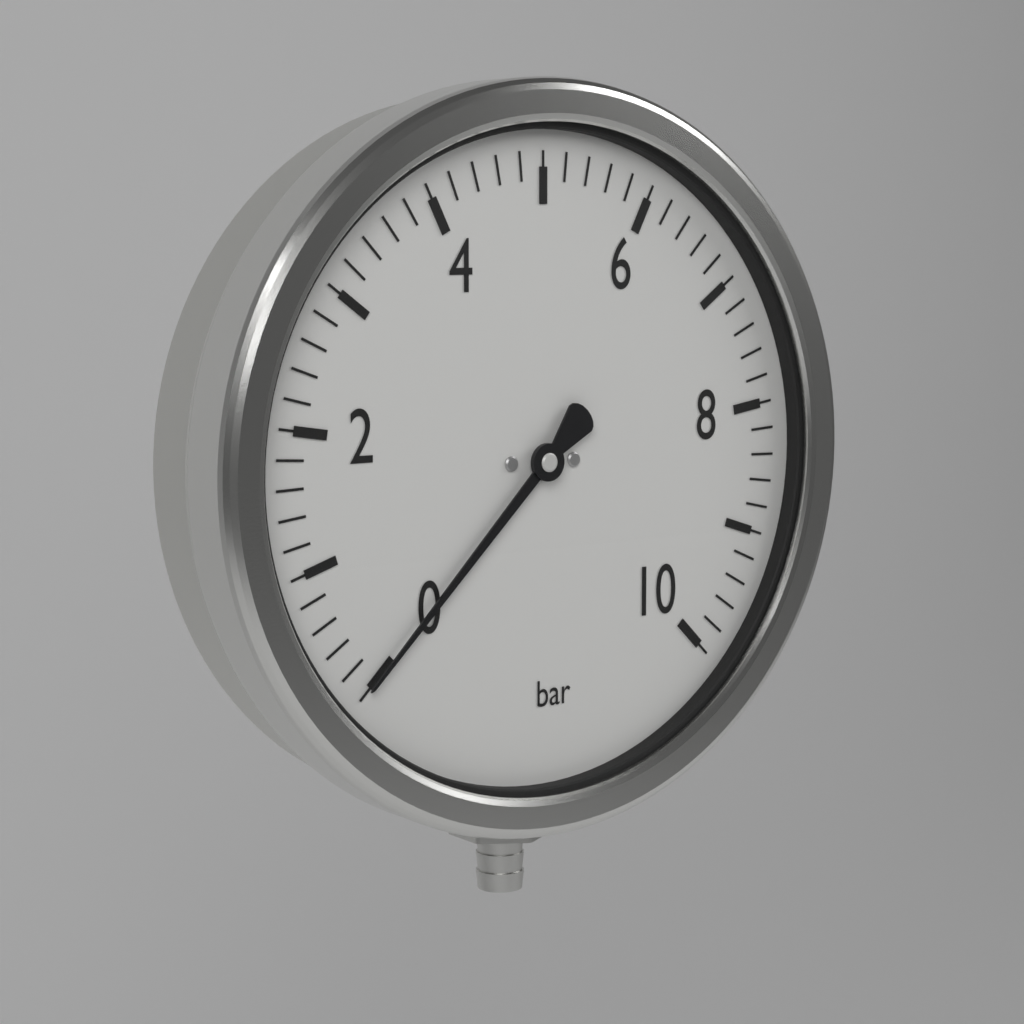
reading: 0.0 bar
